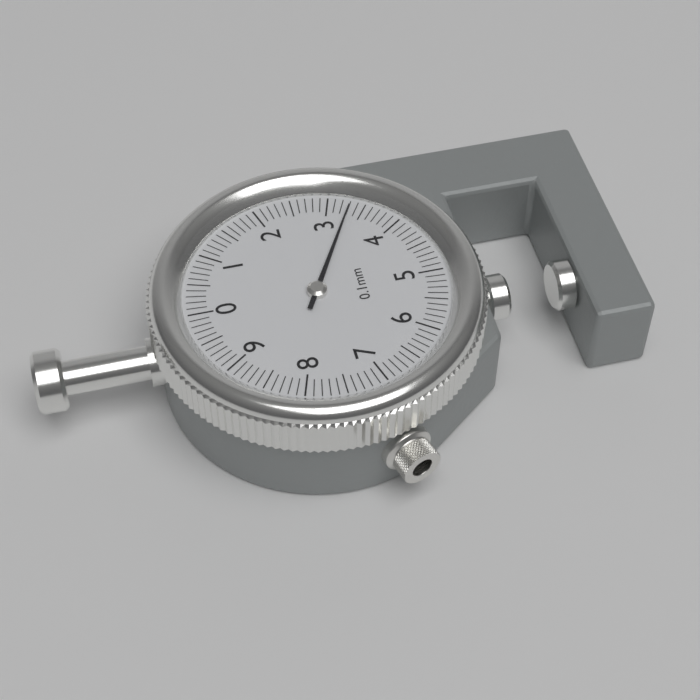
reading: 3.3 mm
